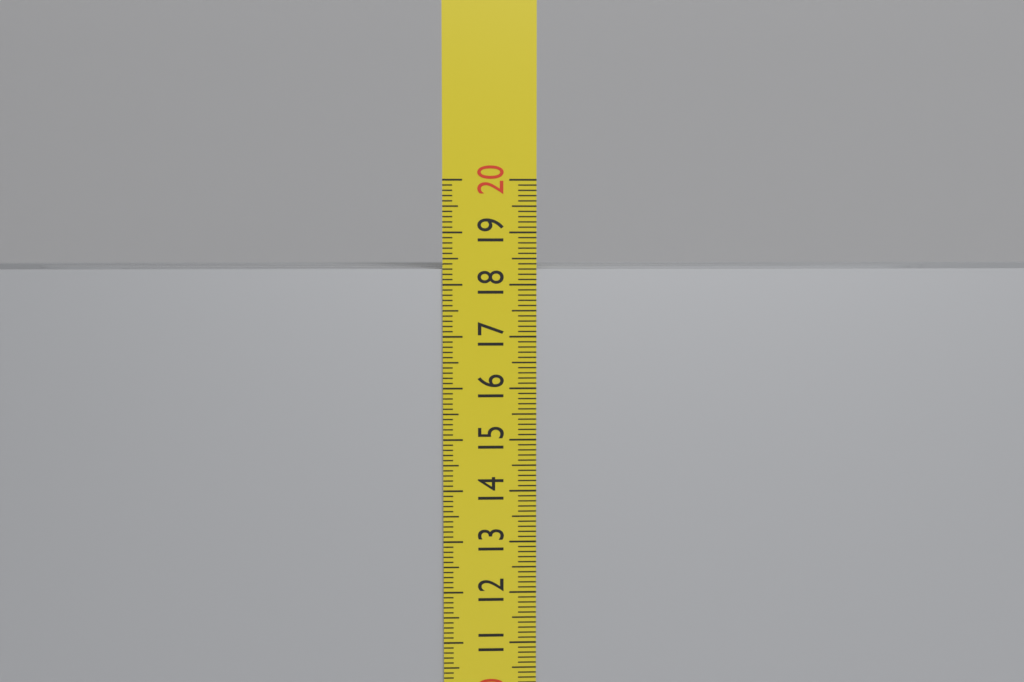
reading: 18.3 cm
